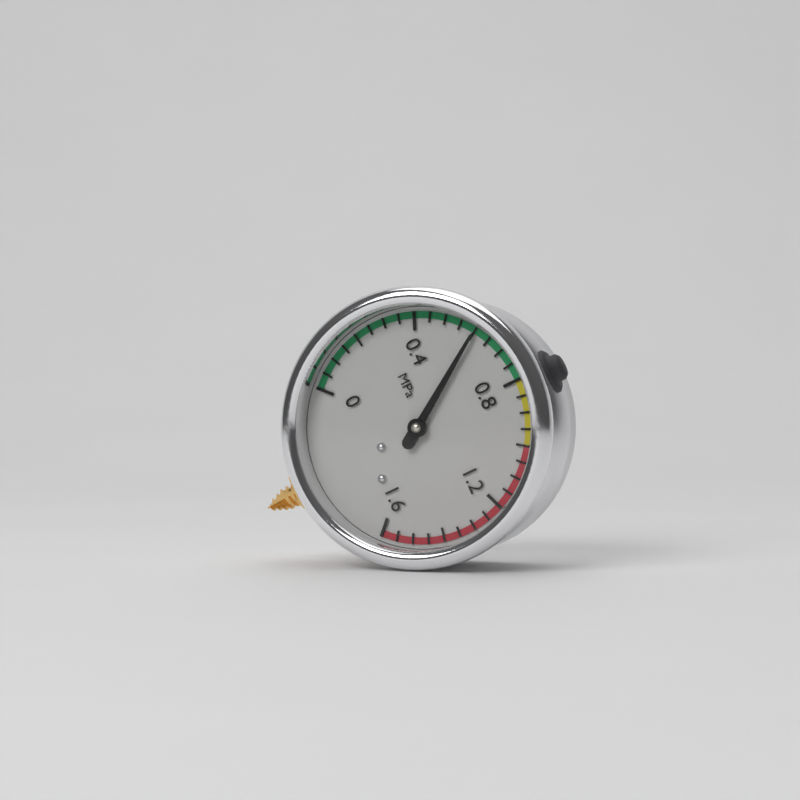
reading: 0.60 MPa
